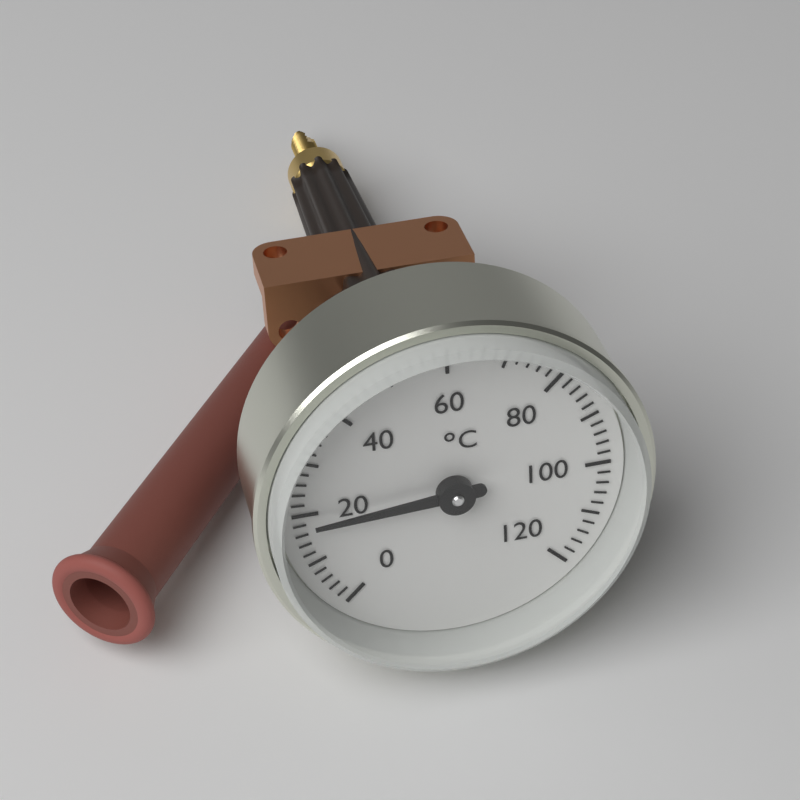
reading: 18 °C
